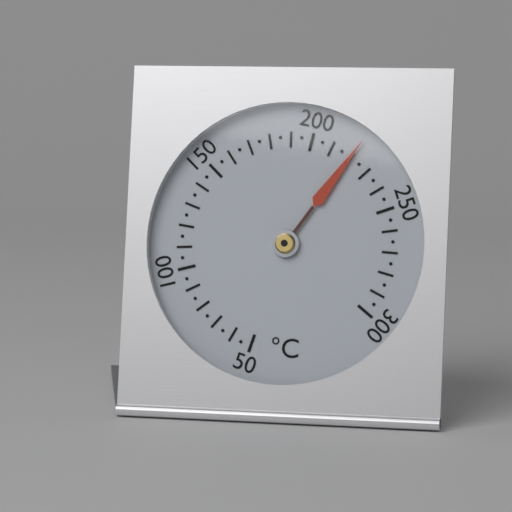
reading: 220 °C
